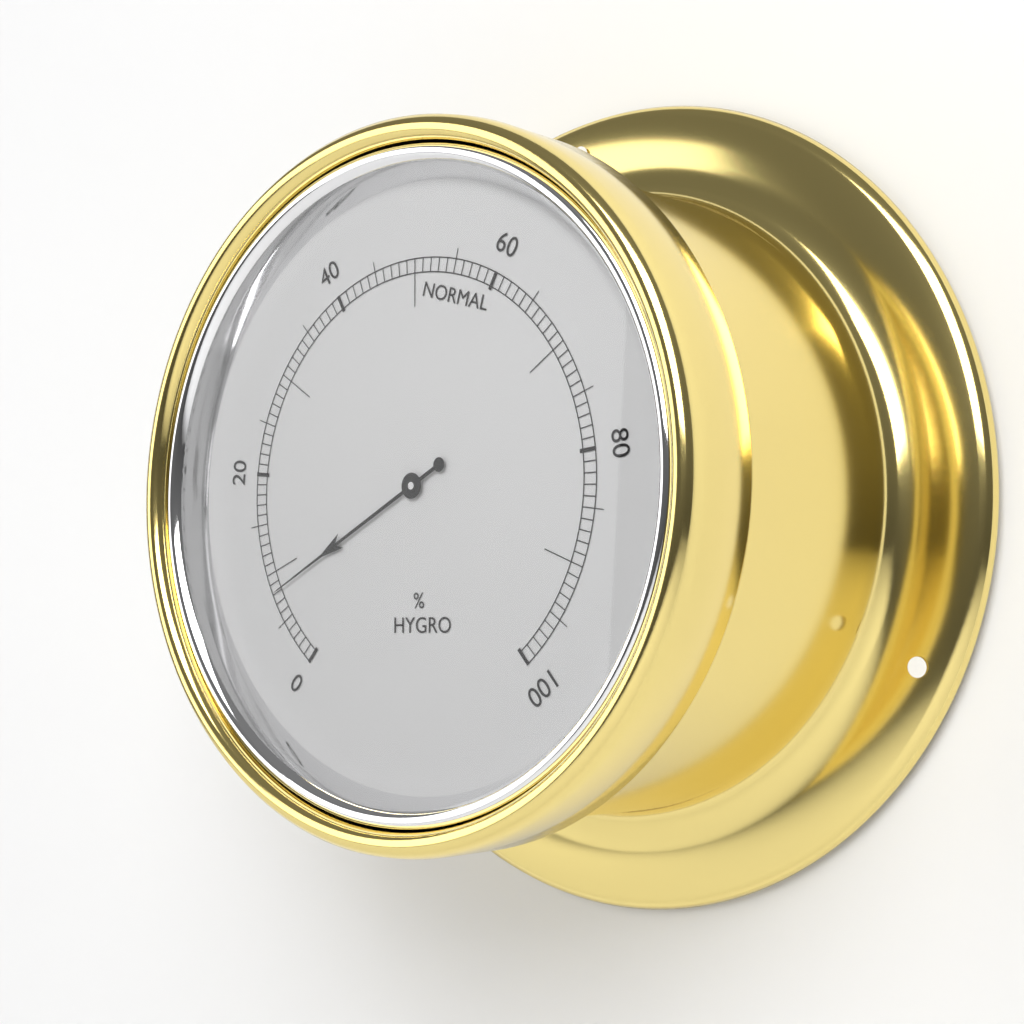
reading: 8 %
